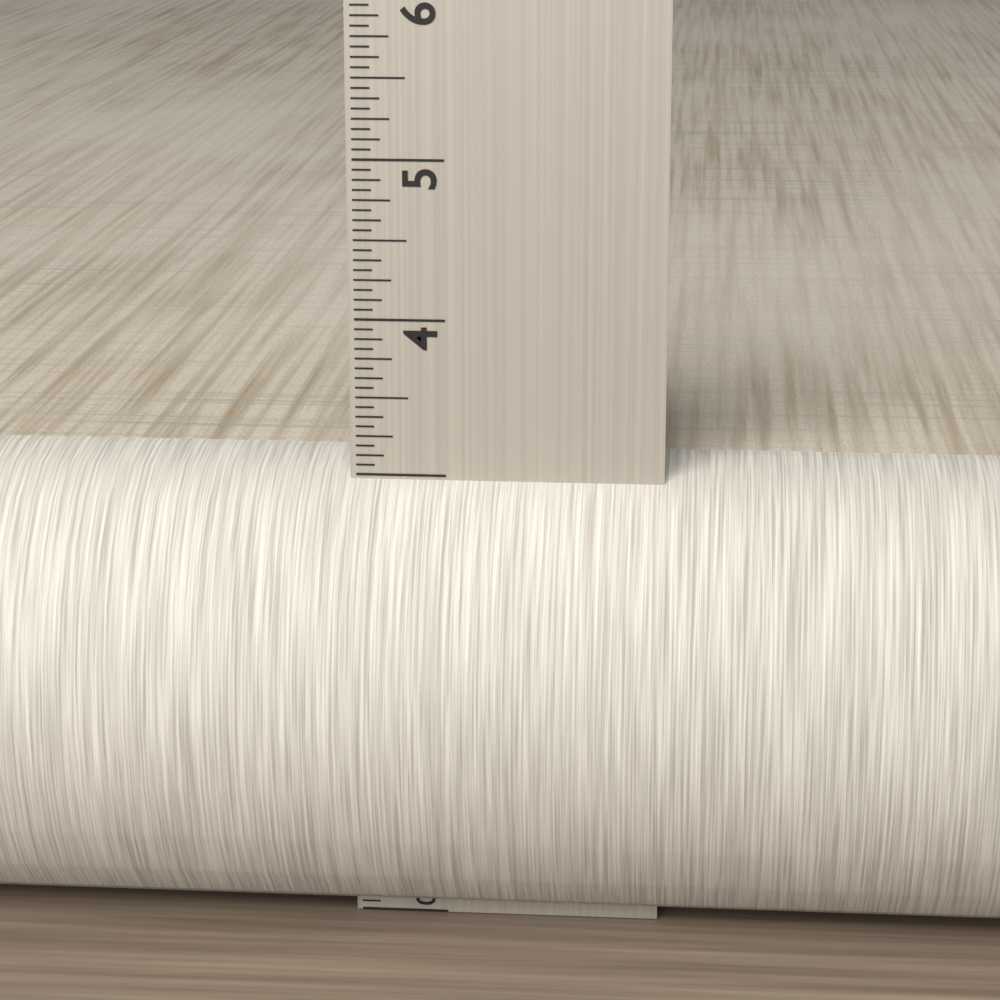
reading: 3.0625 in
